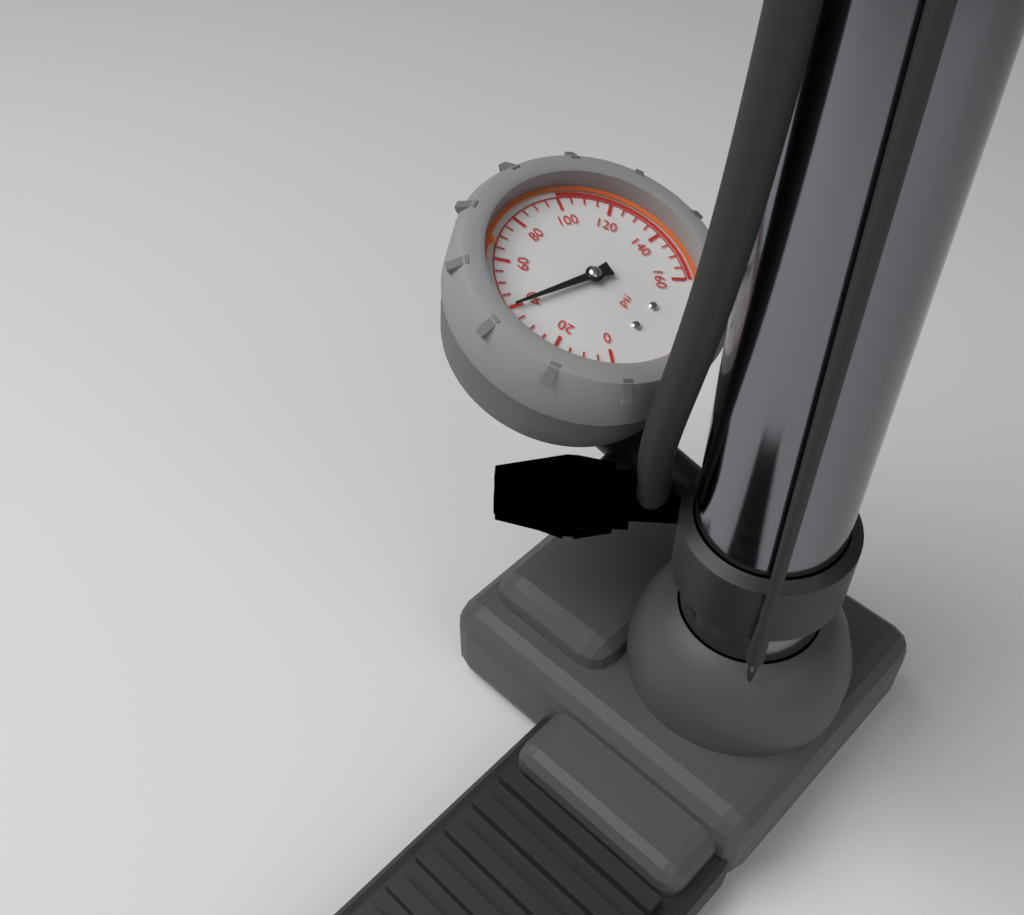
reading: 40 psi
